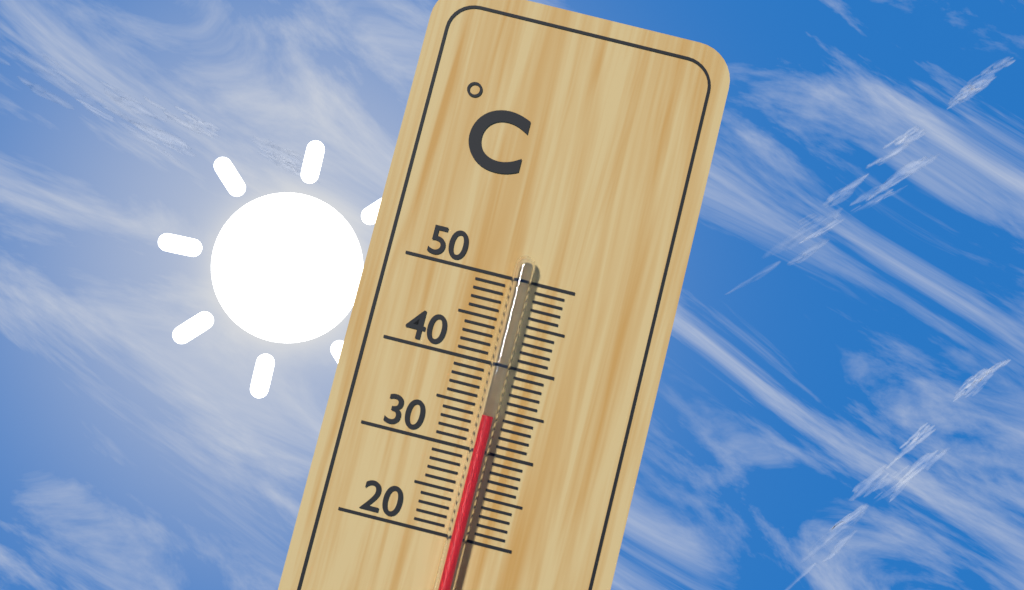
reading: 34 °C
